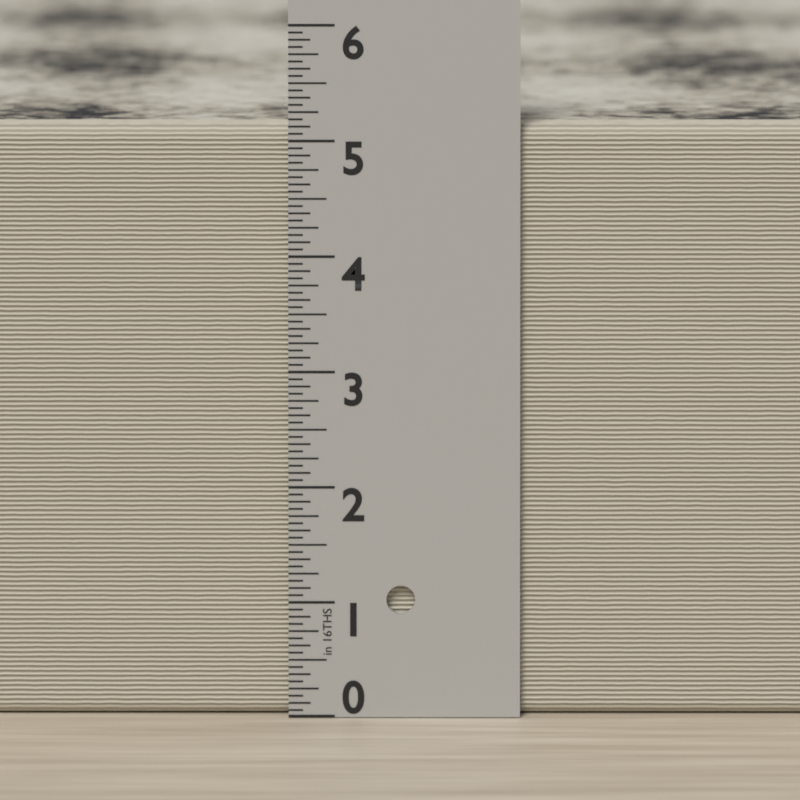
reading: 5.1250 in
